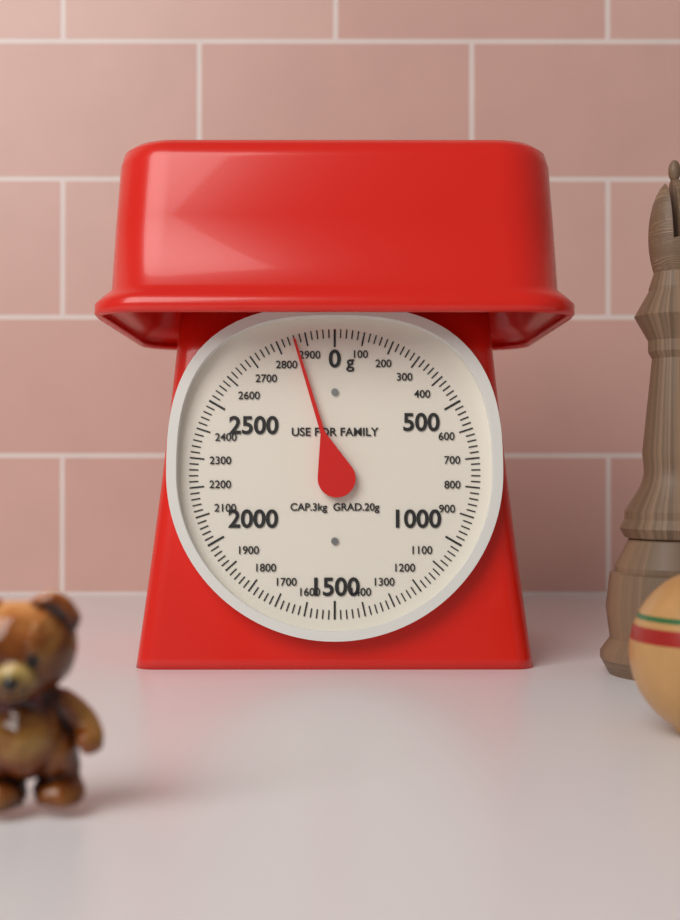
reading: 2860 g
